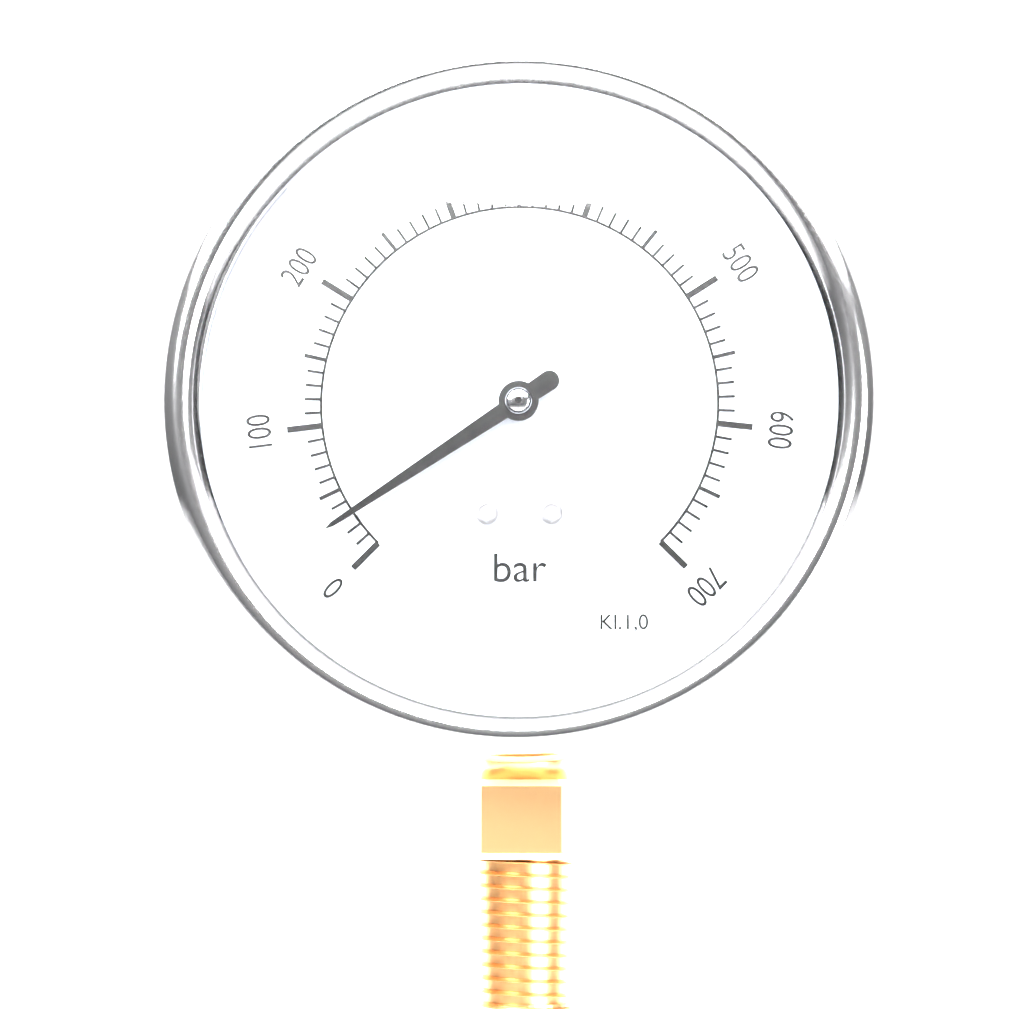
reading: 30 bar
